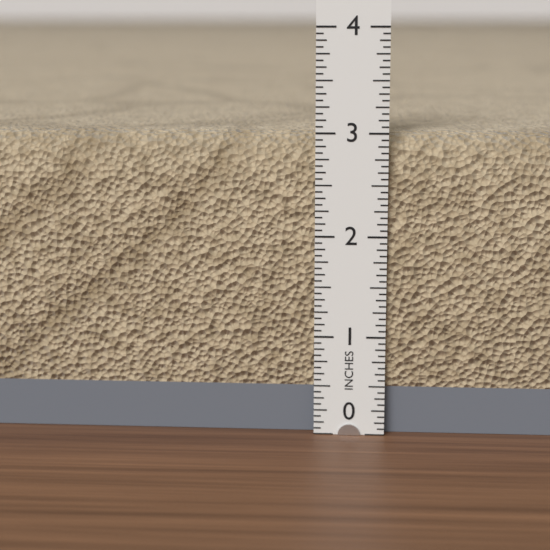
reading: 3.0000 in
